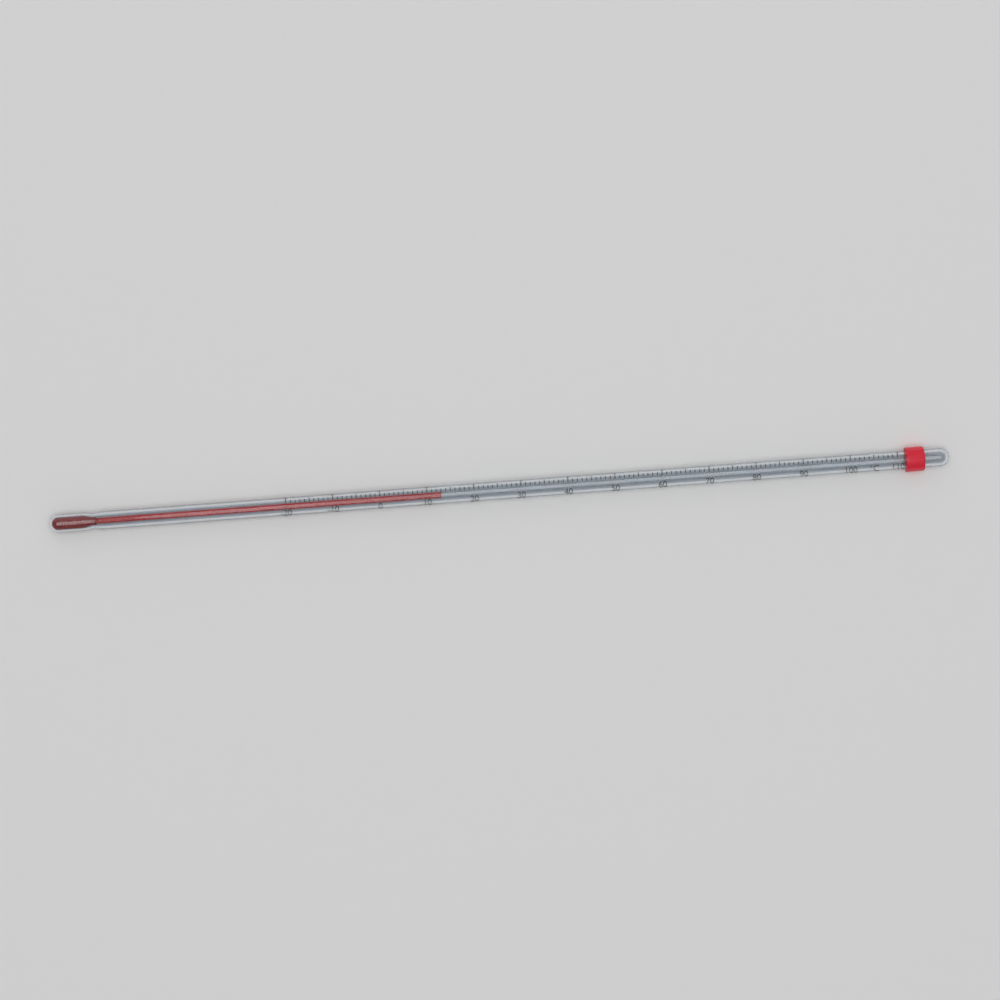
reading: 13 °C
